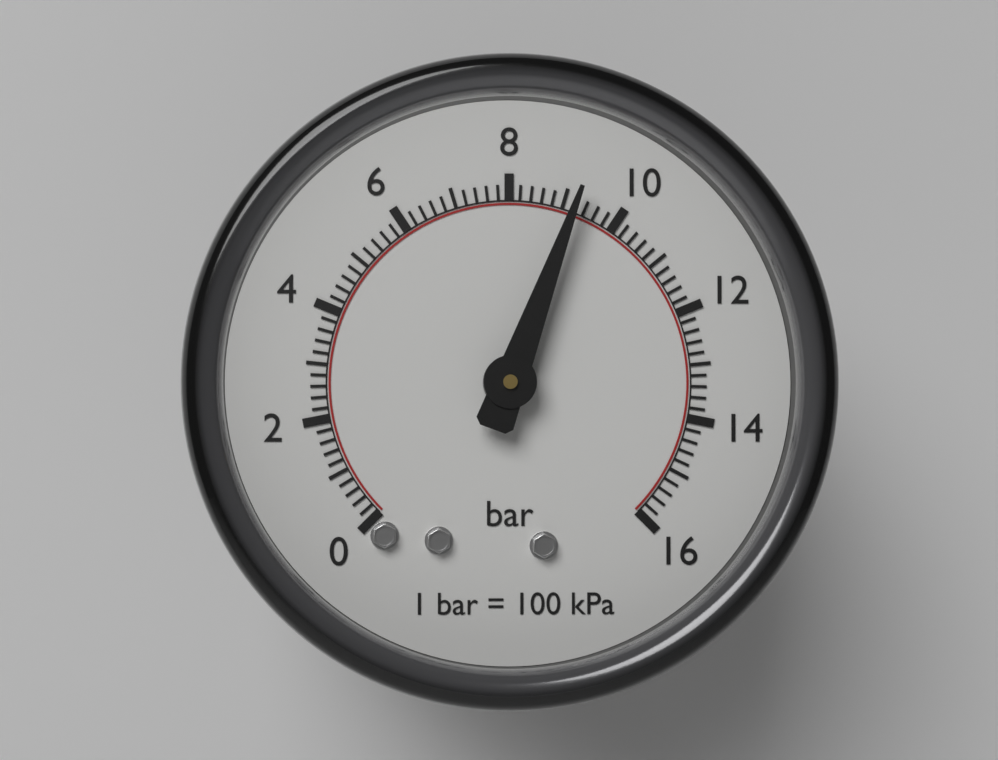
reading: 9.2 bar
